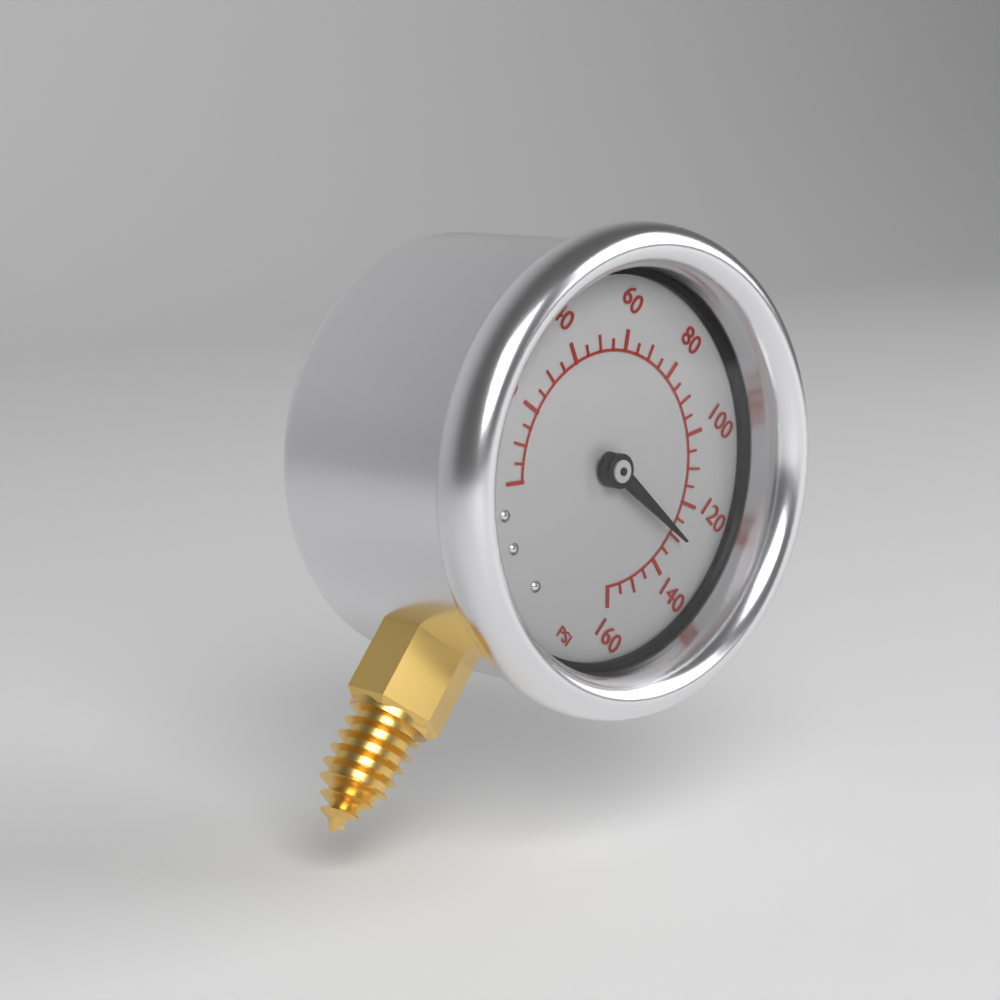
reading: 130 psi
